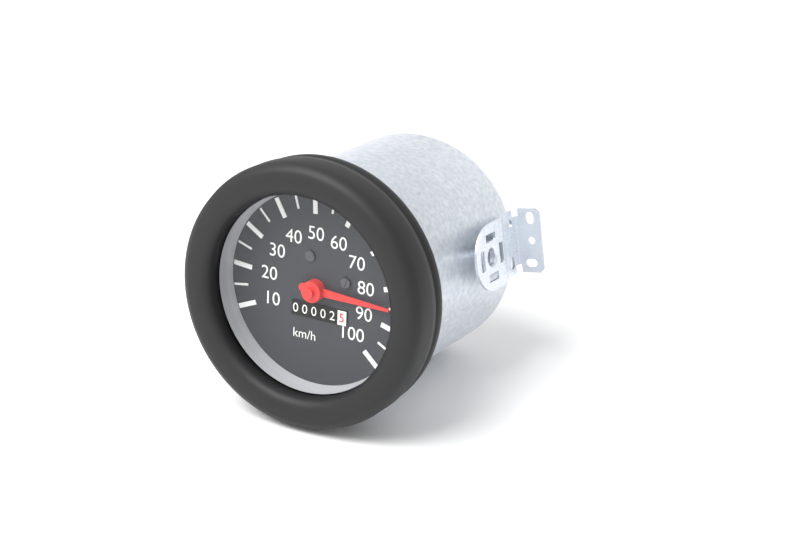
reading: 85 km/h
